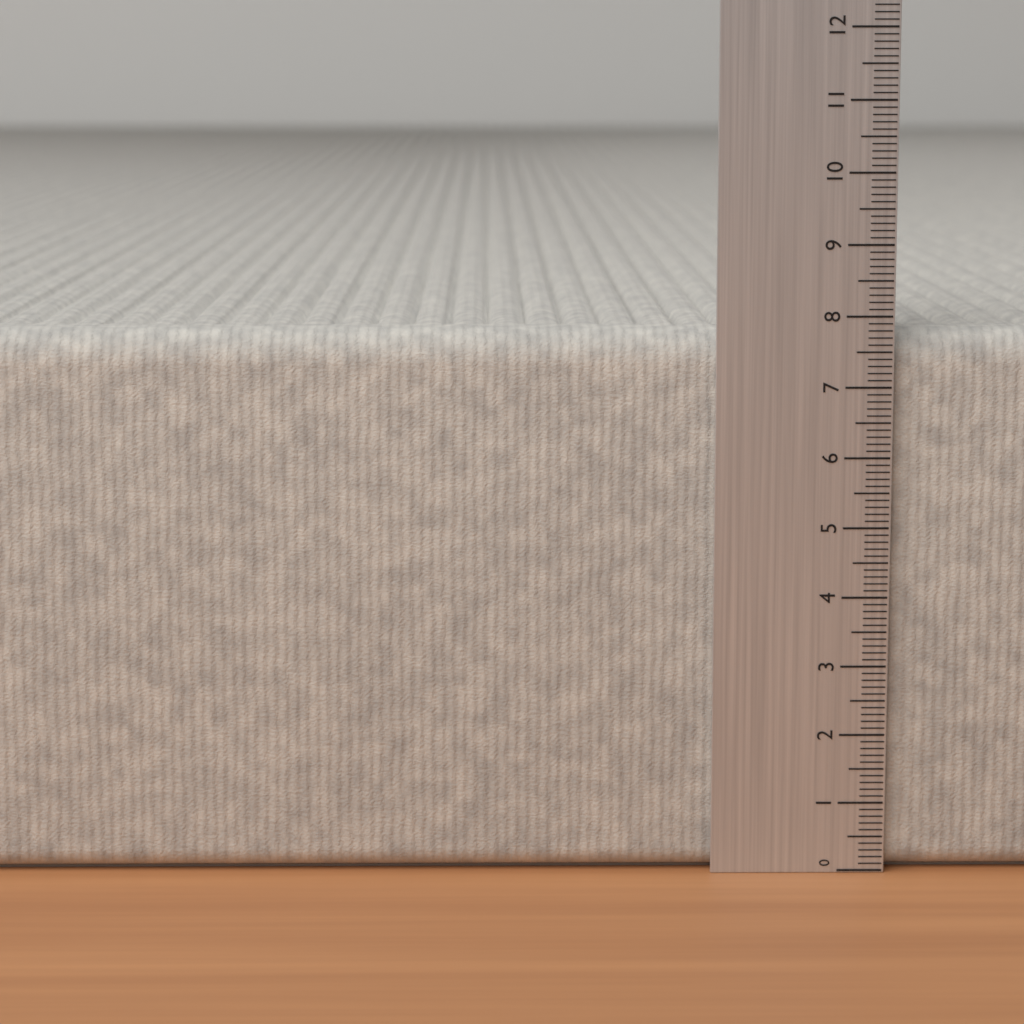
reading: 7.8 (no unit)
